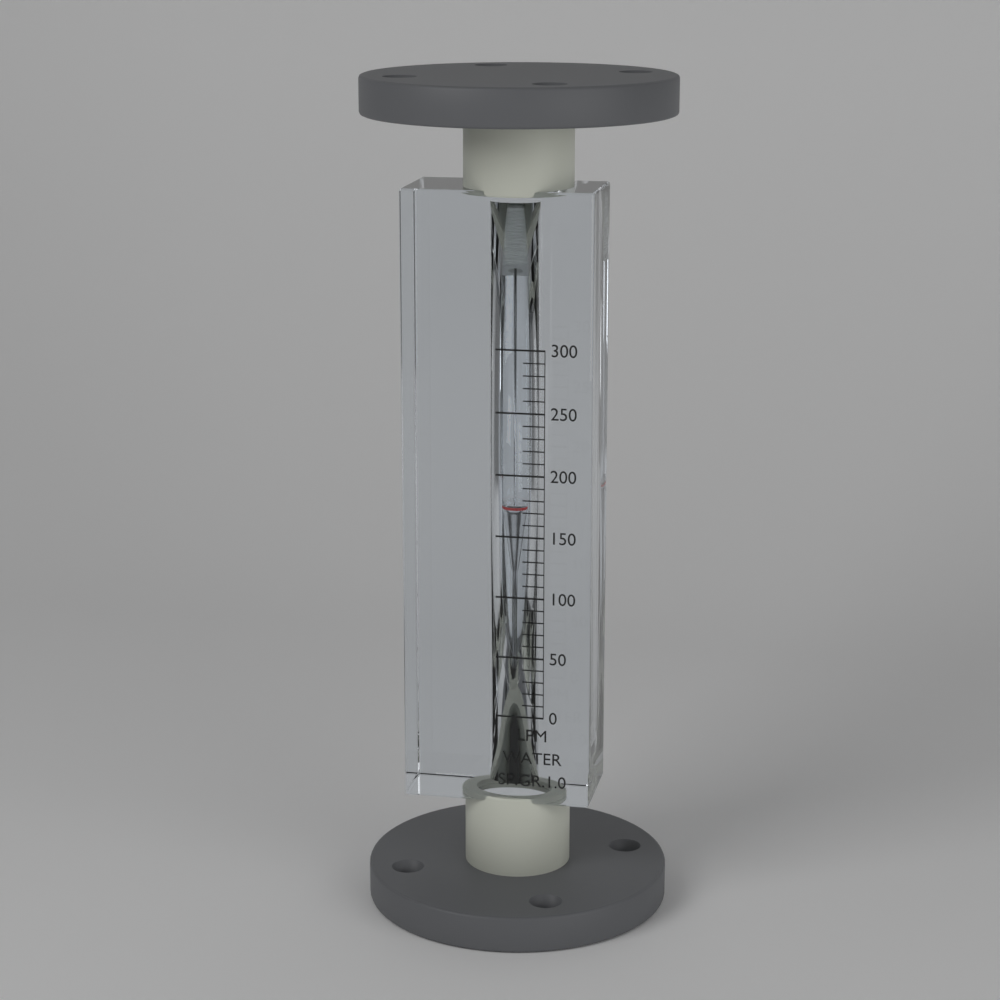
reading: 170 LPM
